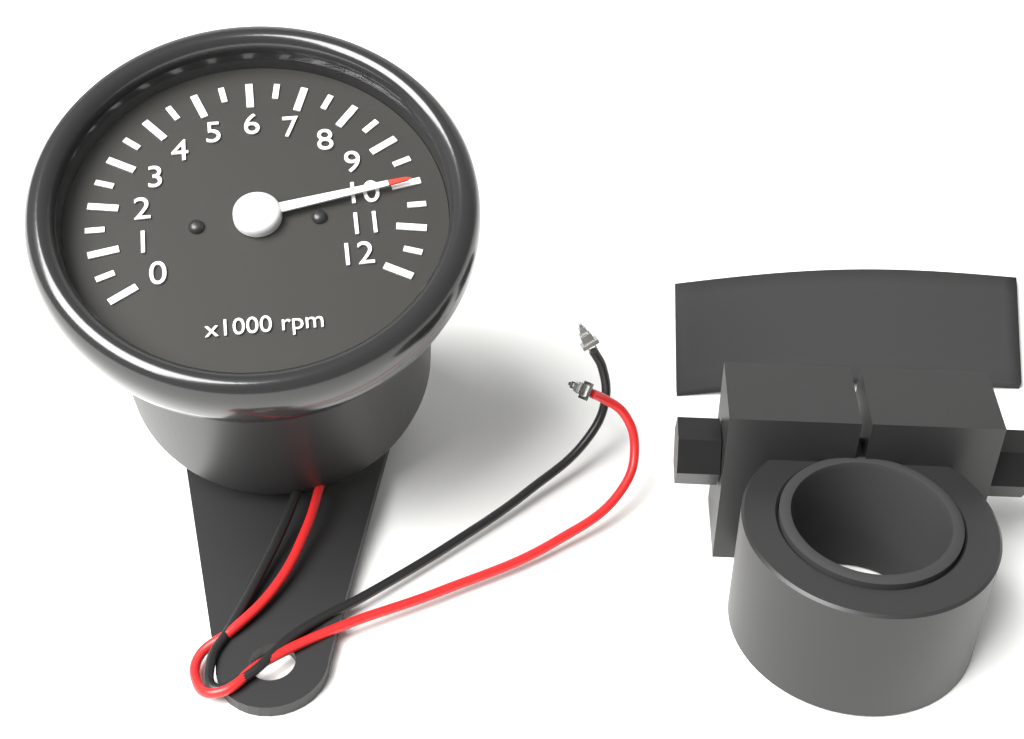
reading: 10.0 x1000 rpm
